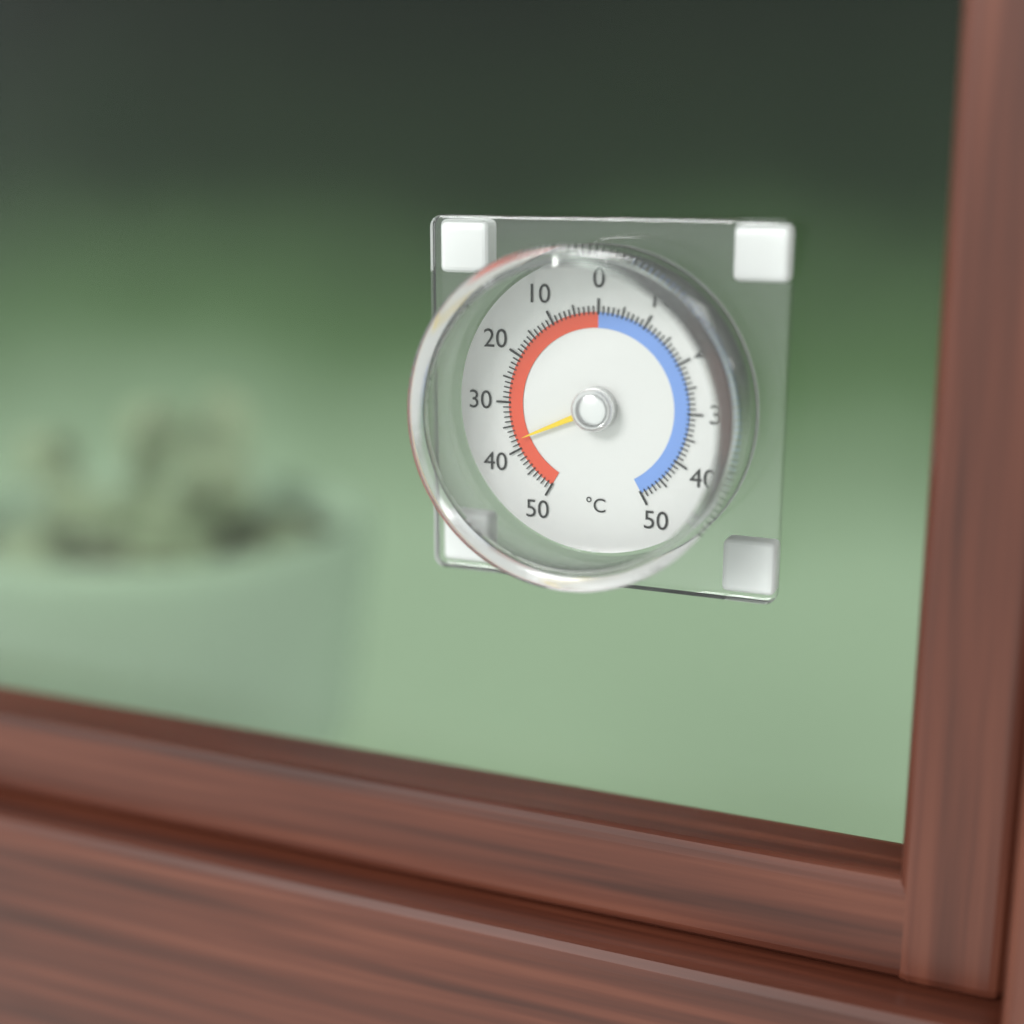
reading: 38 °C
